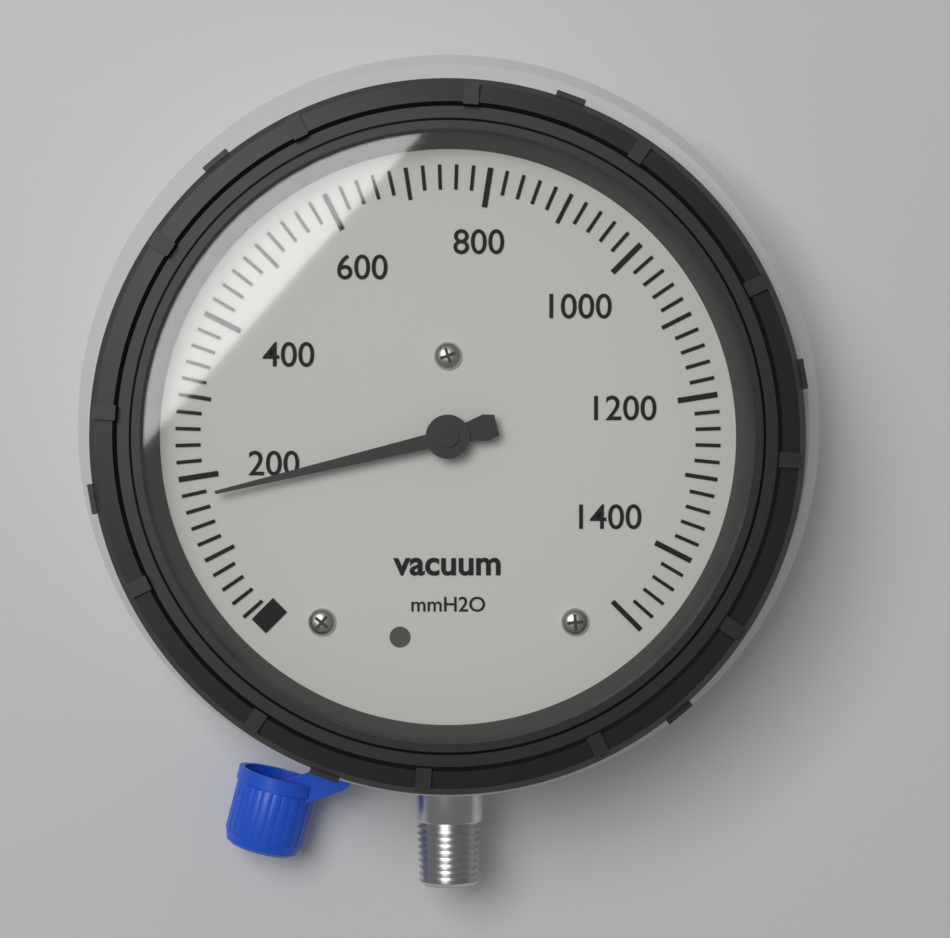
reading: 175 mmH2O
